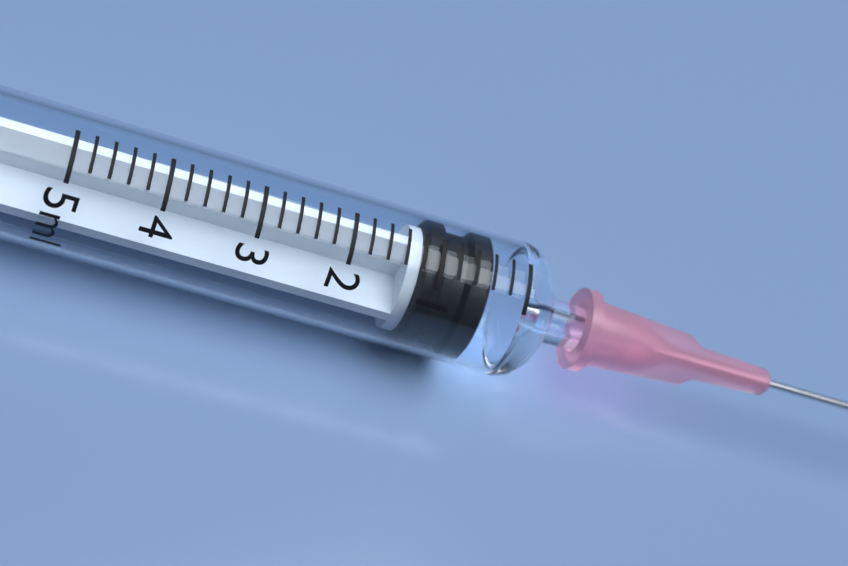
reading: 0.4 ml
